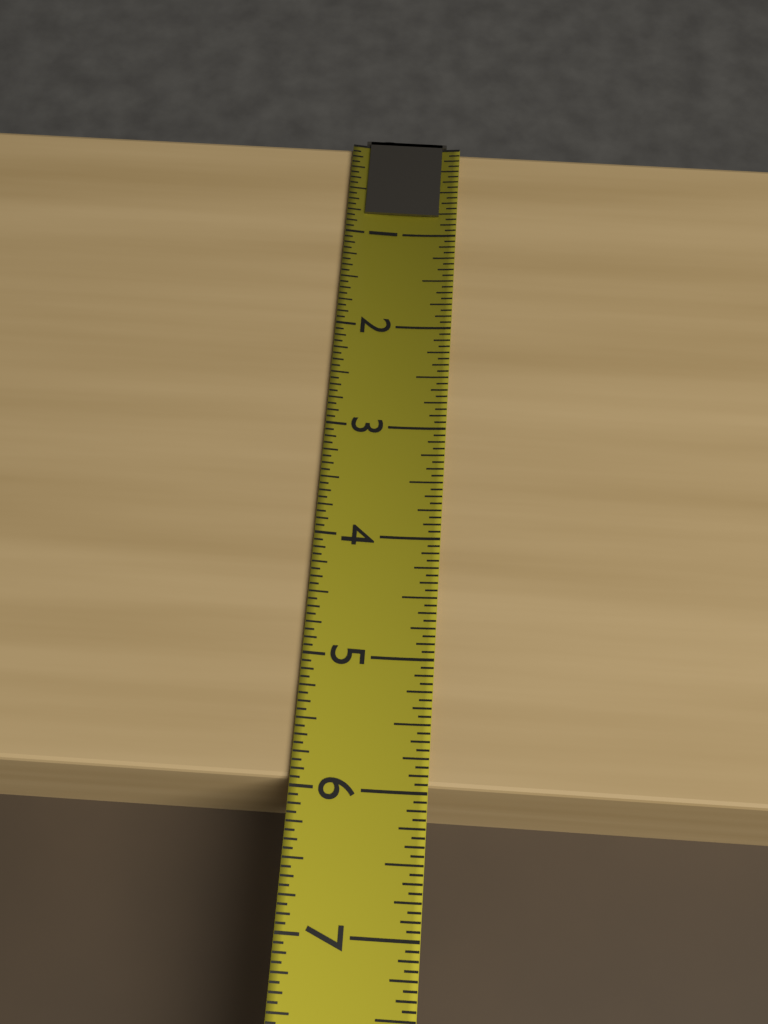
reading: 5.9375 (no unit)
